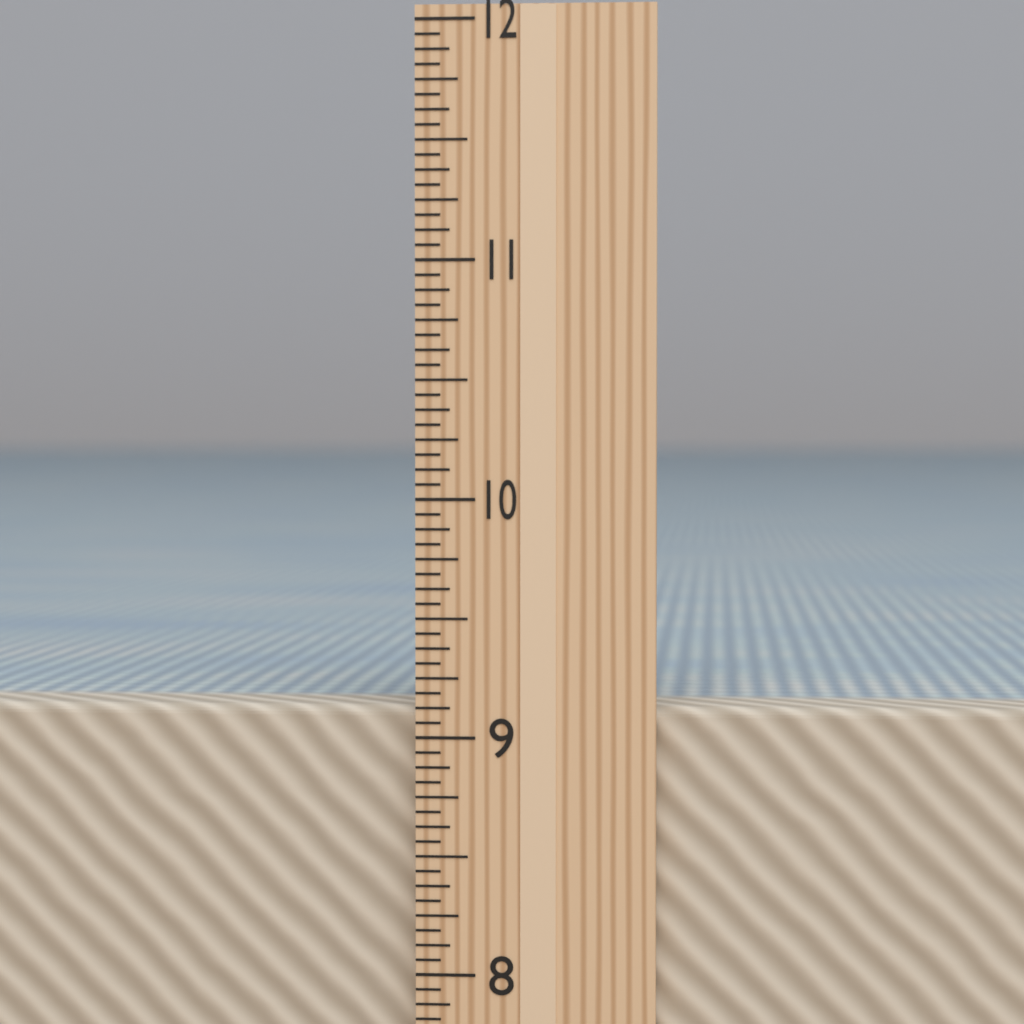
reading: 9.1250 in
